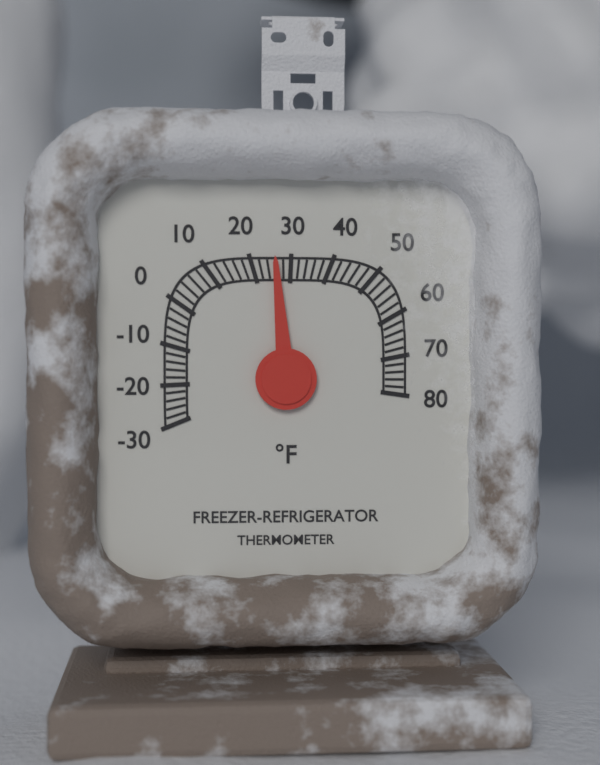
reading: 26 °F
